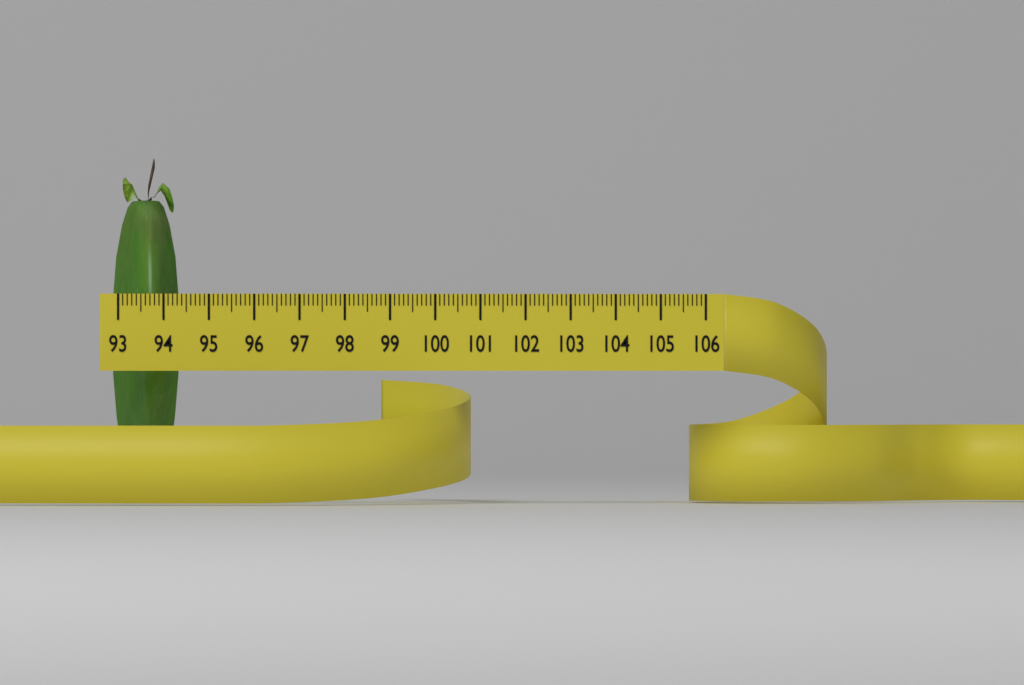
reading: 94.5 (no unit)
